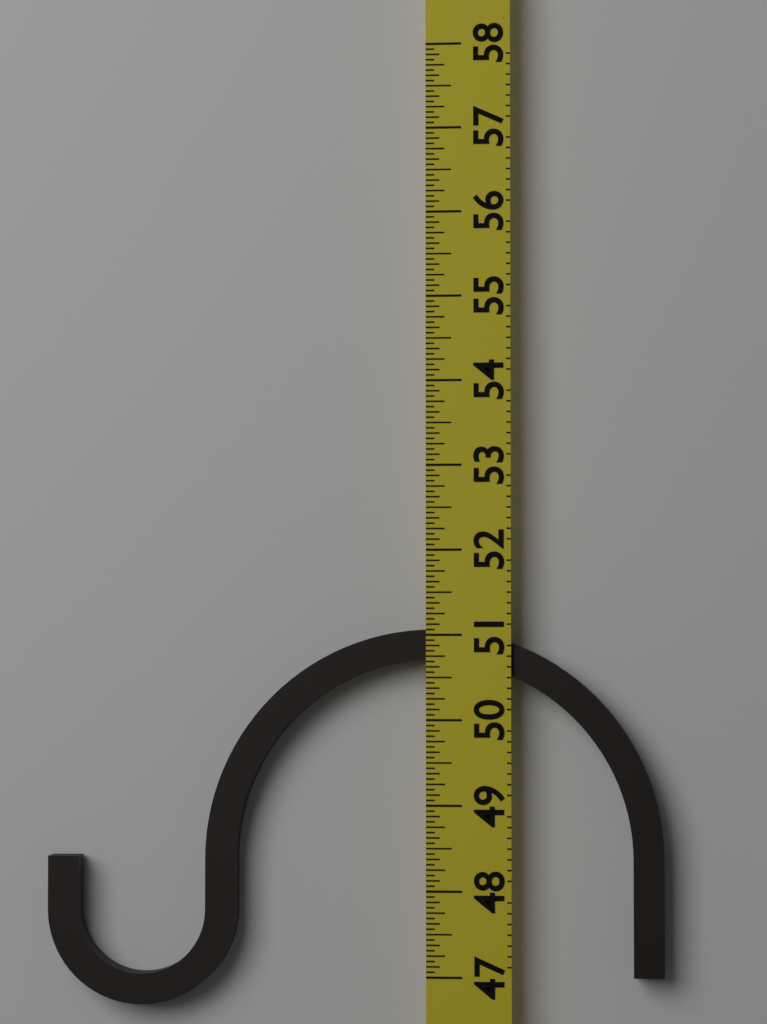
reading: 51.0625 (no unit)
